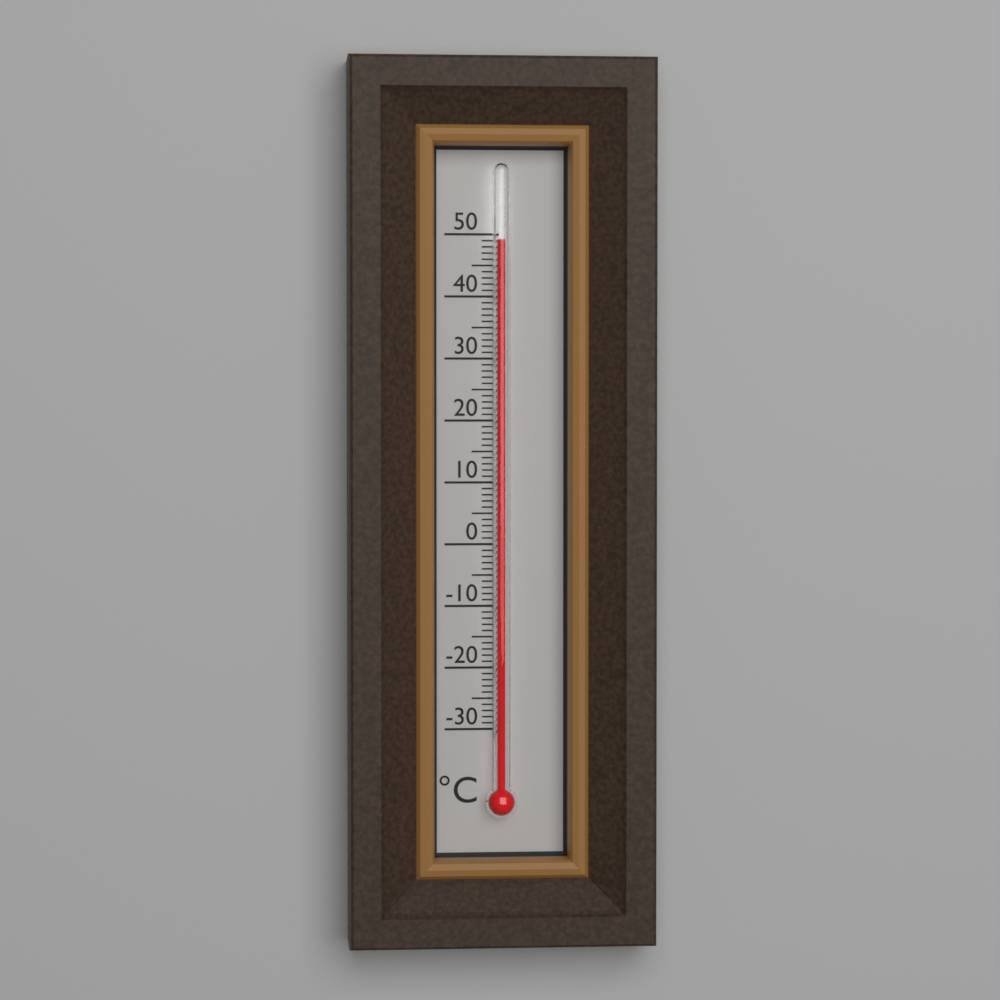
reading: 49 °C
